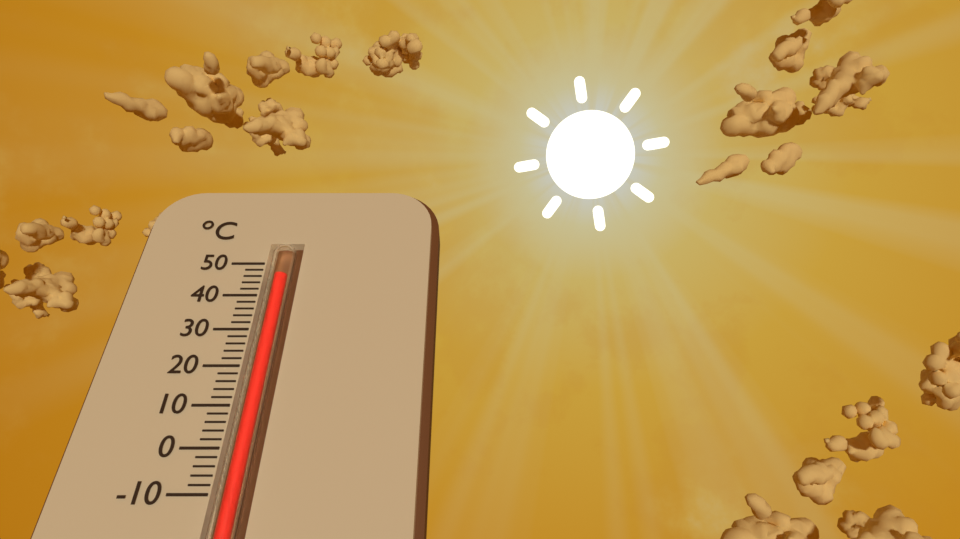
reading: 46 °C
